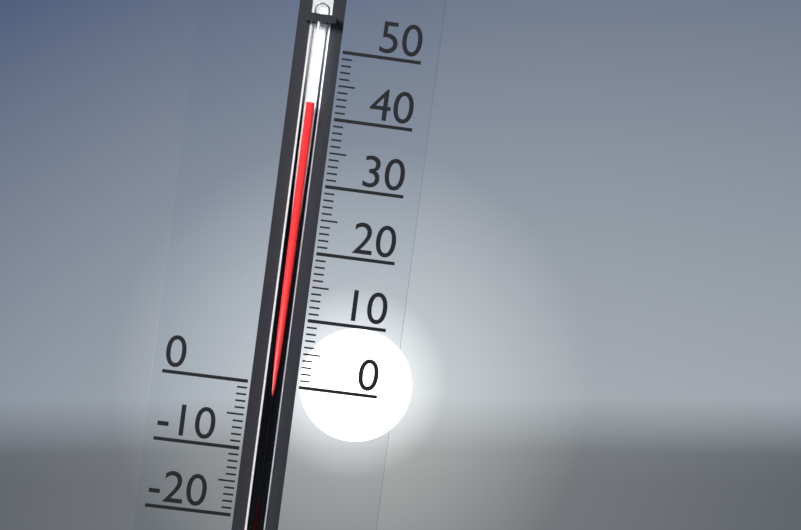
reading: 42 (no unit)
